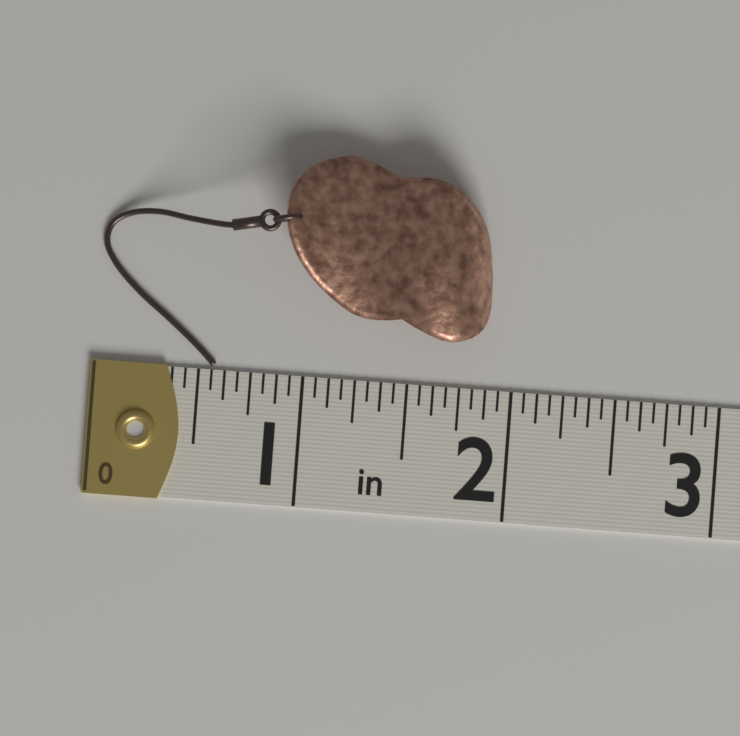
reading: 1.8750 in
